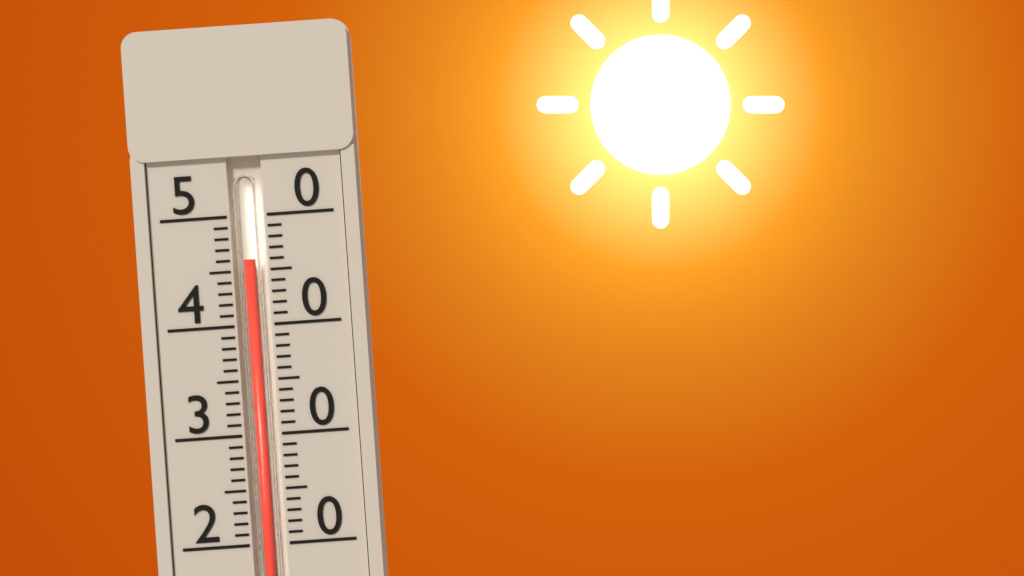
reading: 46 (no unit)
